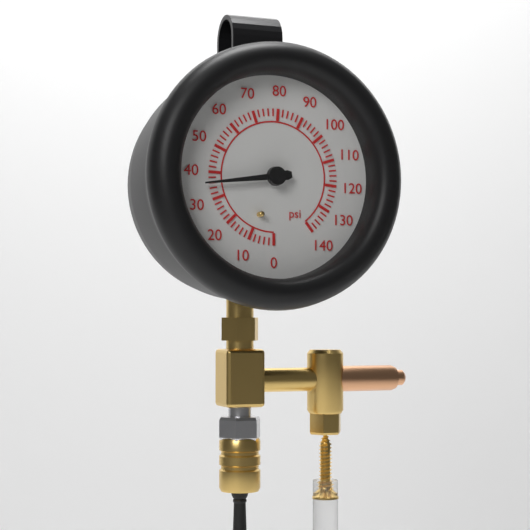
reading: 36 psi
